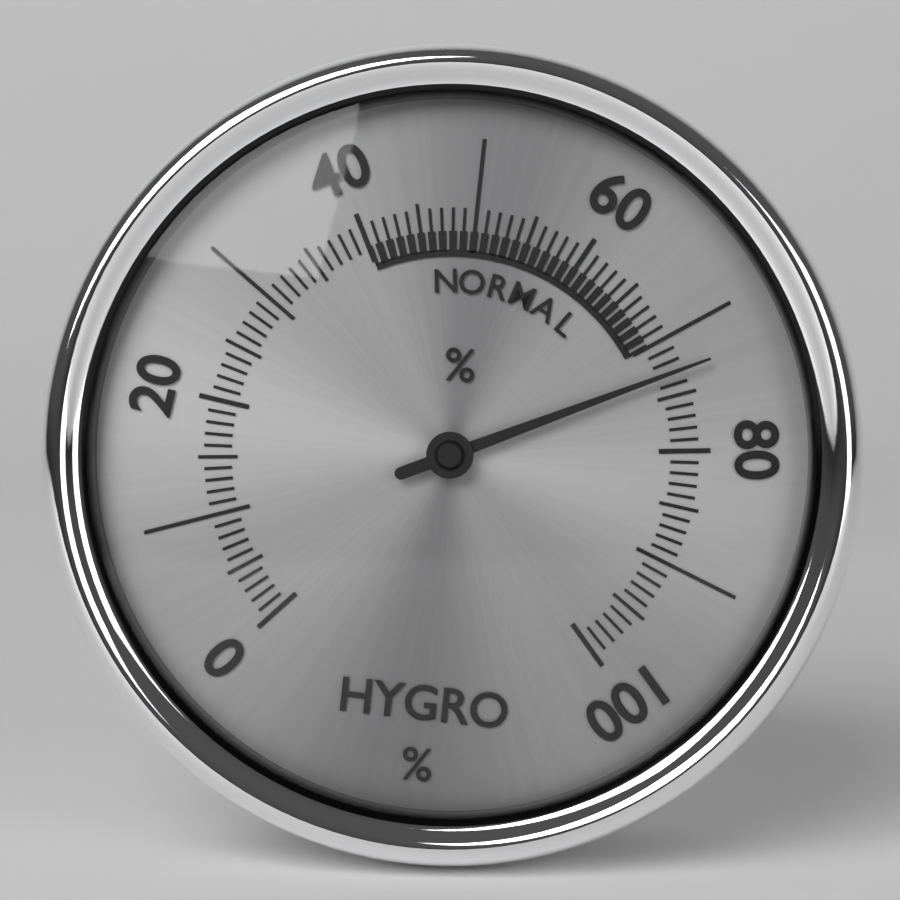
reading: 73 %
